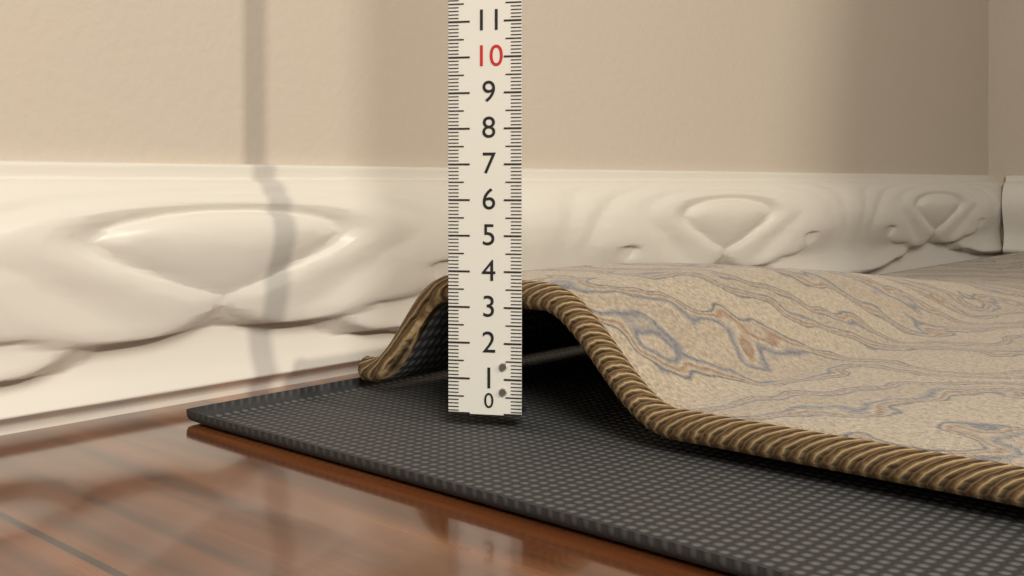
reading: 3.7 (no unit)
